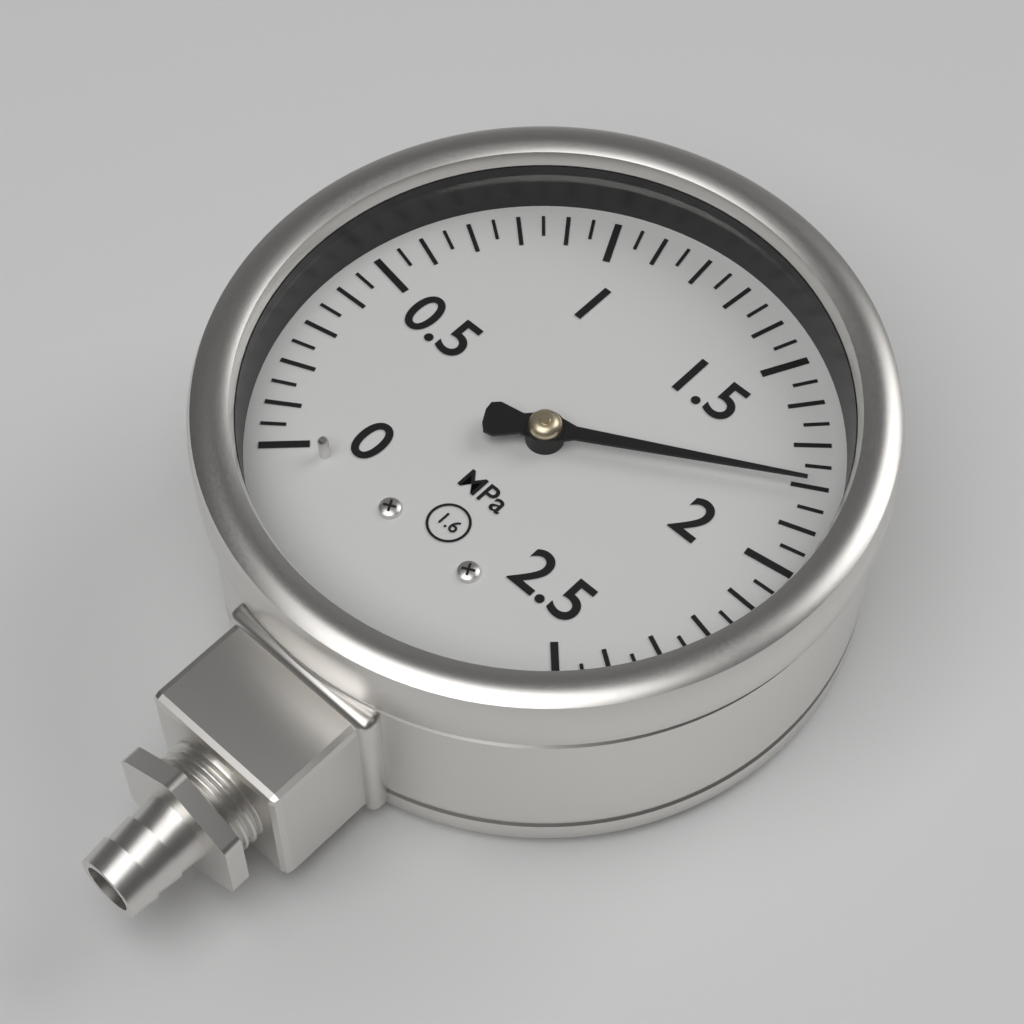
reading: 1.80 MPa
